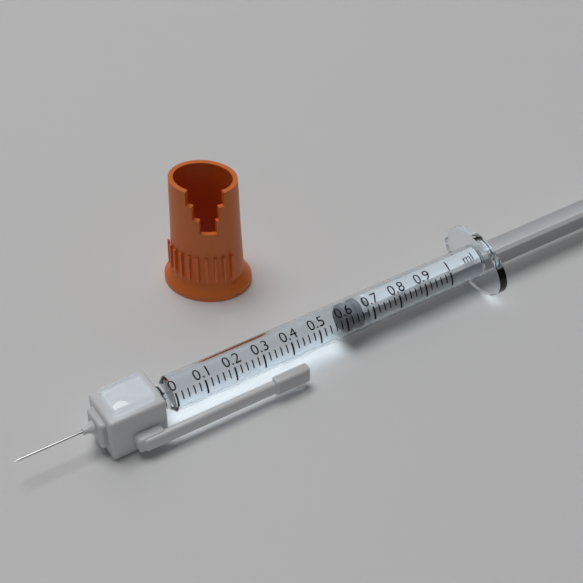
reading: 0.60 ml
